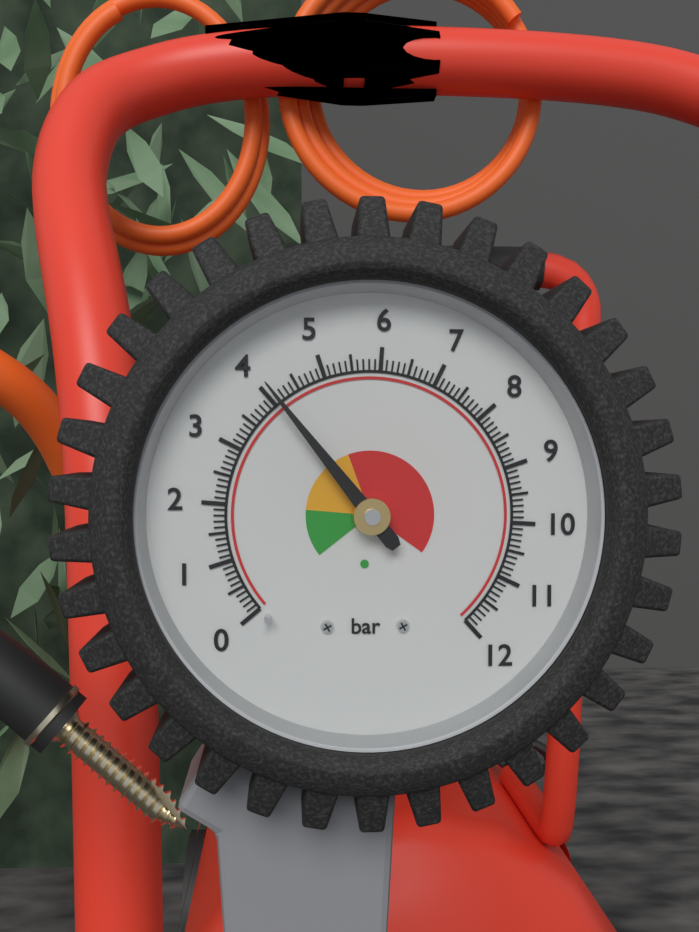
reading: 4.1 bar
